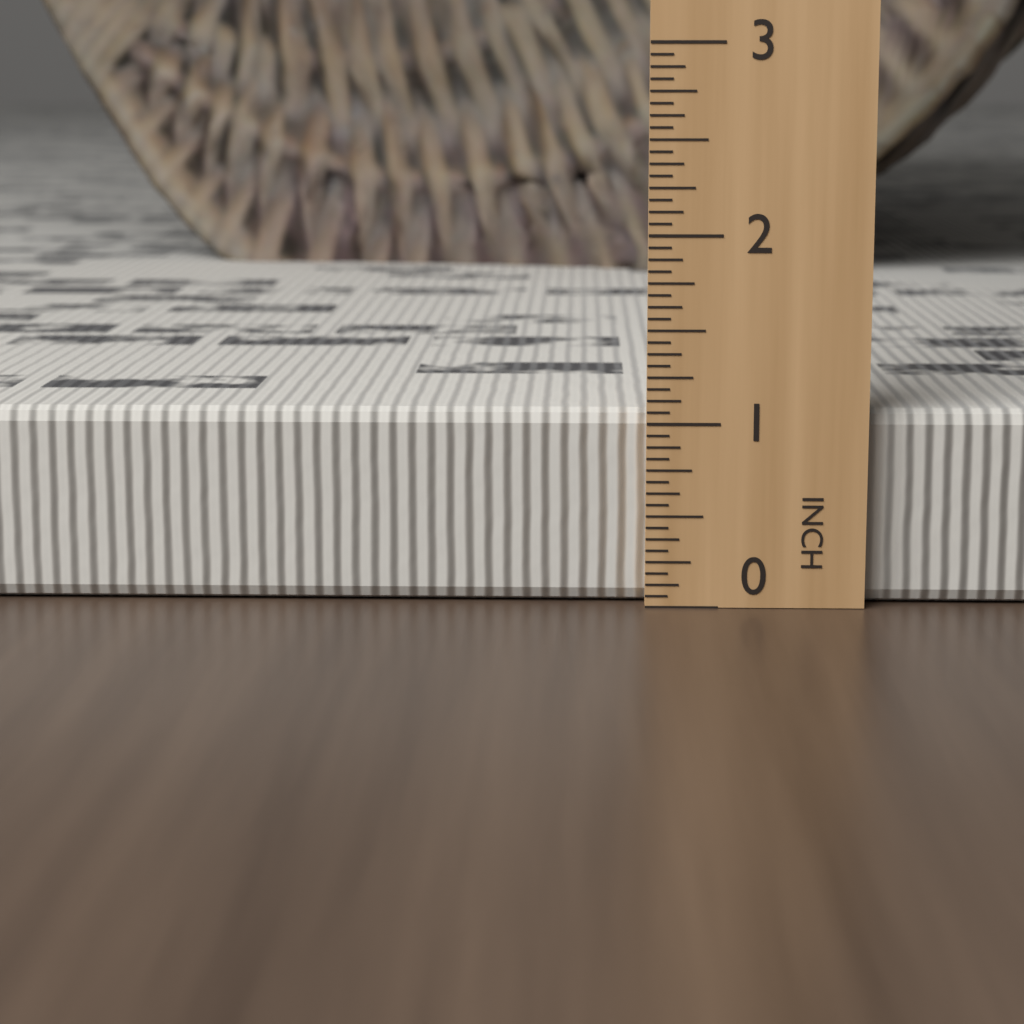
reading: 1.0625 in
